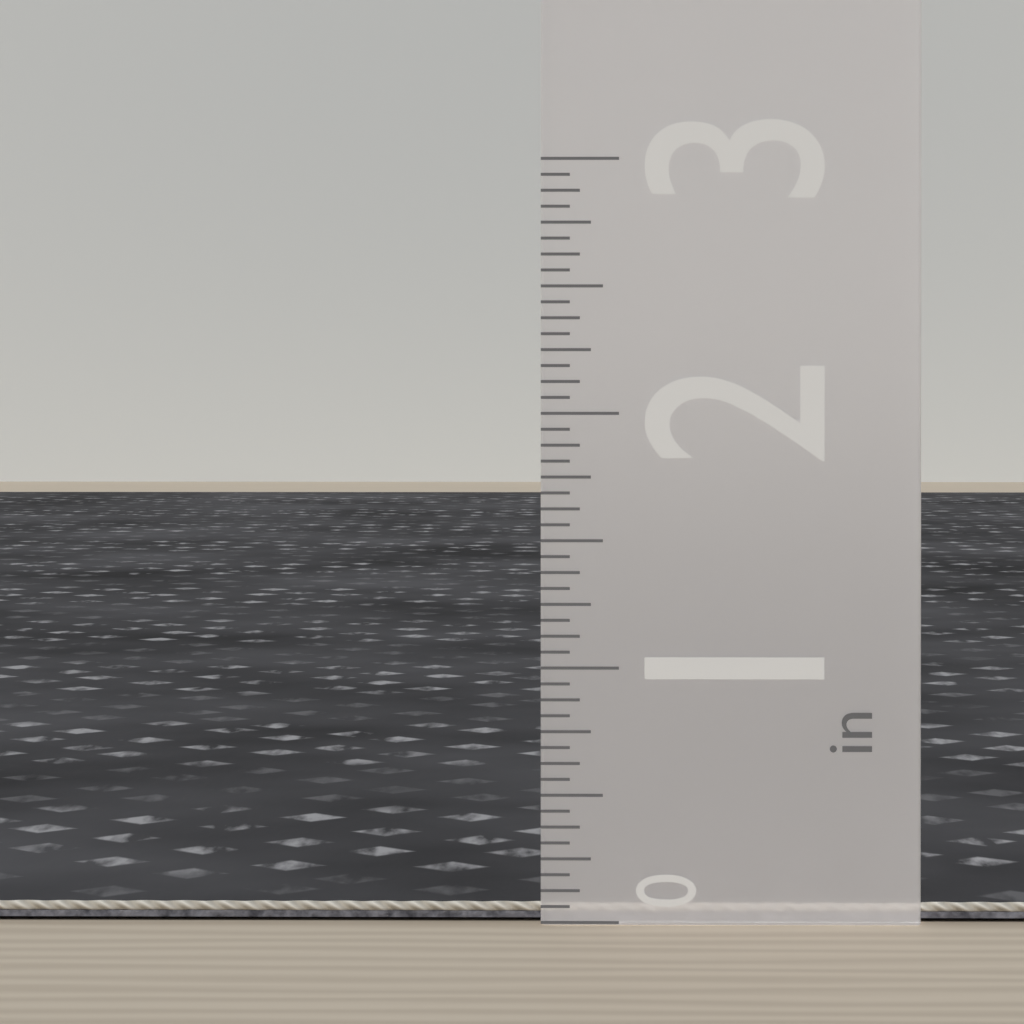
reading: 0.0625 in
